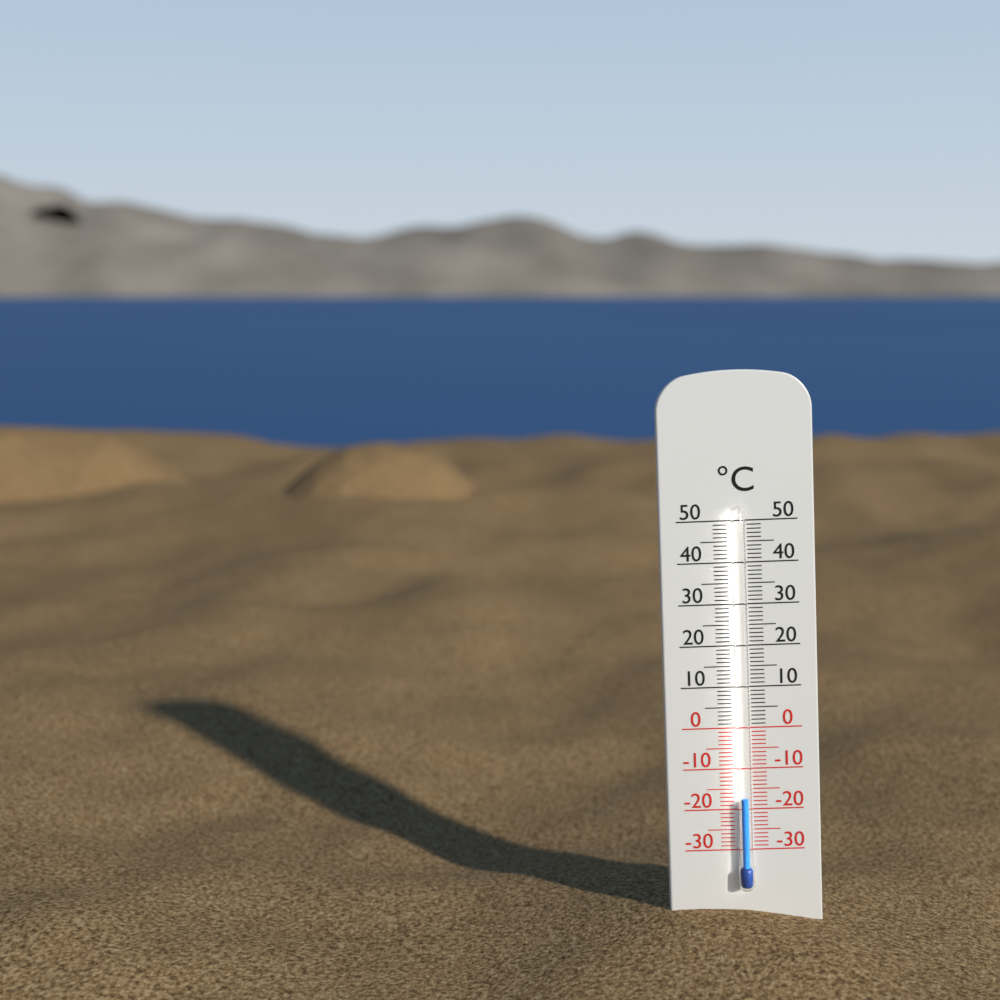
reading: -17 °C
